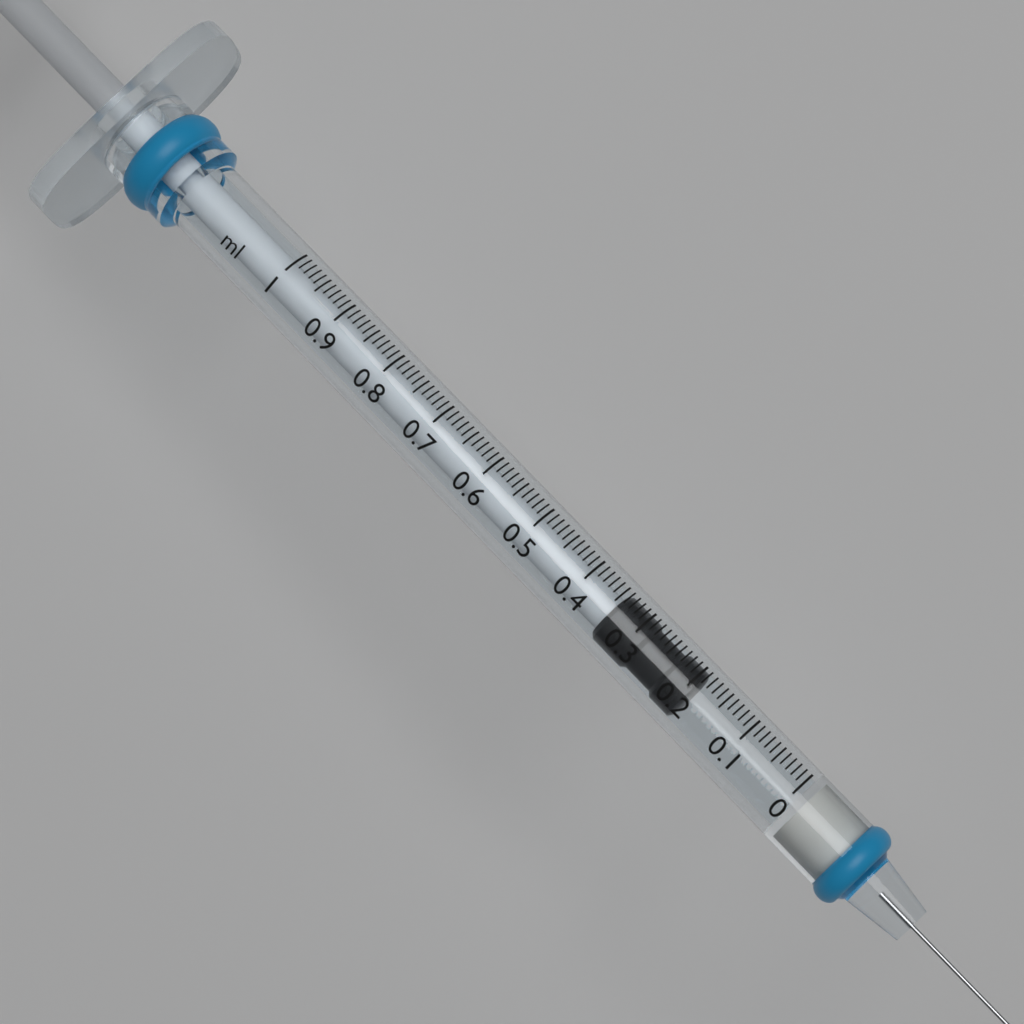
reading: 0.19 ml
